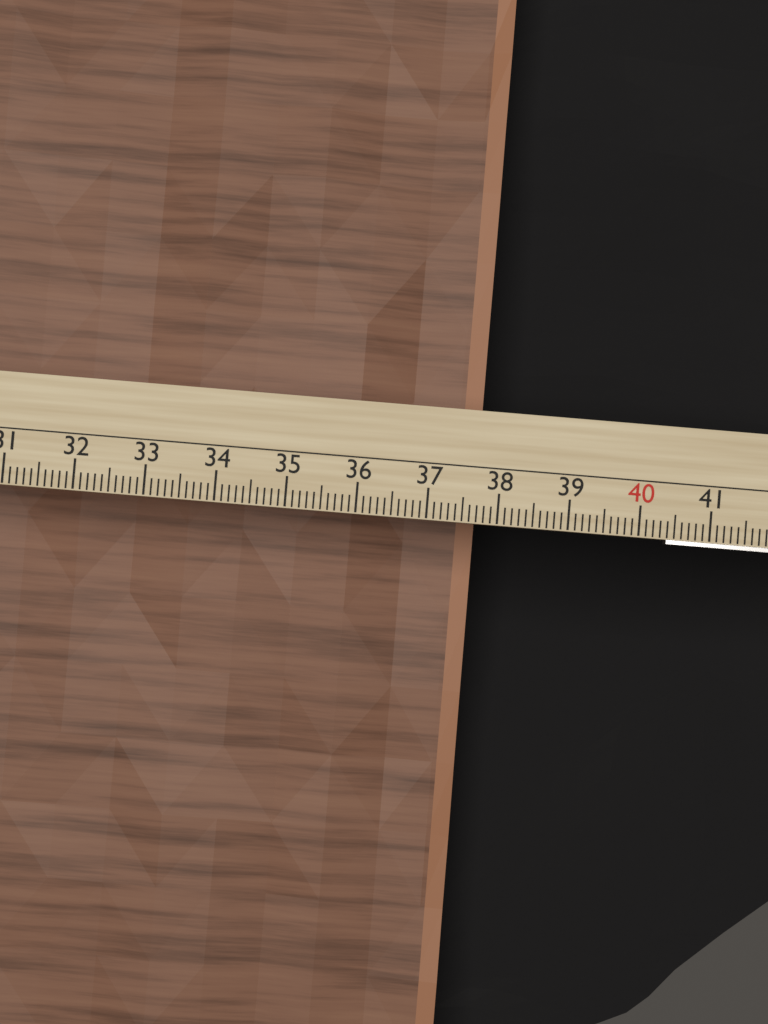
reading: 37.8 cm
